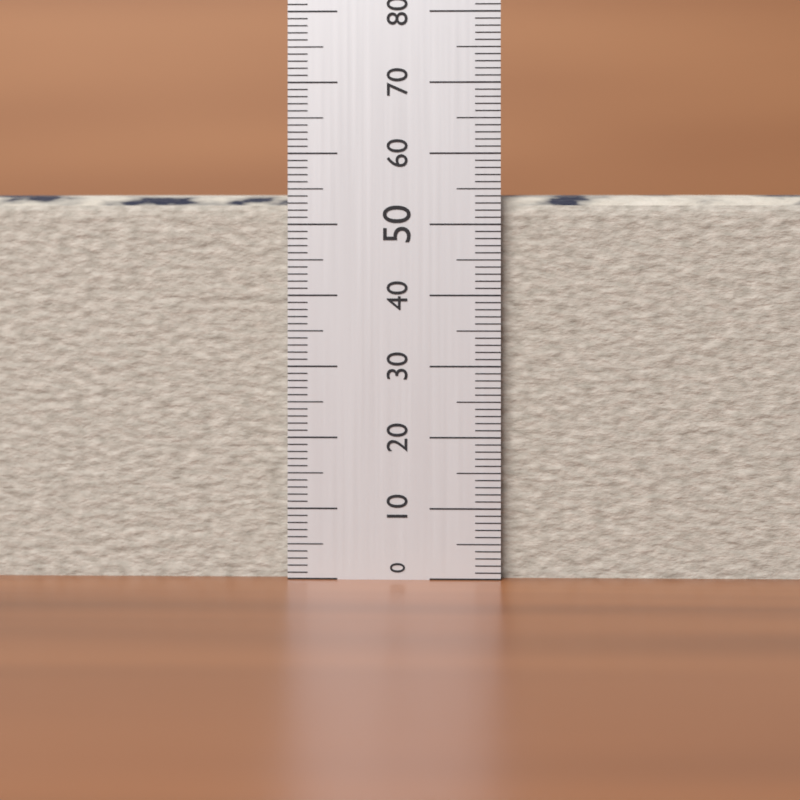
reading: 55 (no unit)
